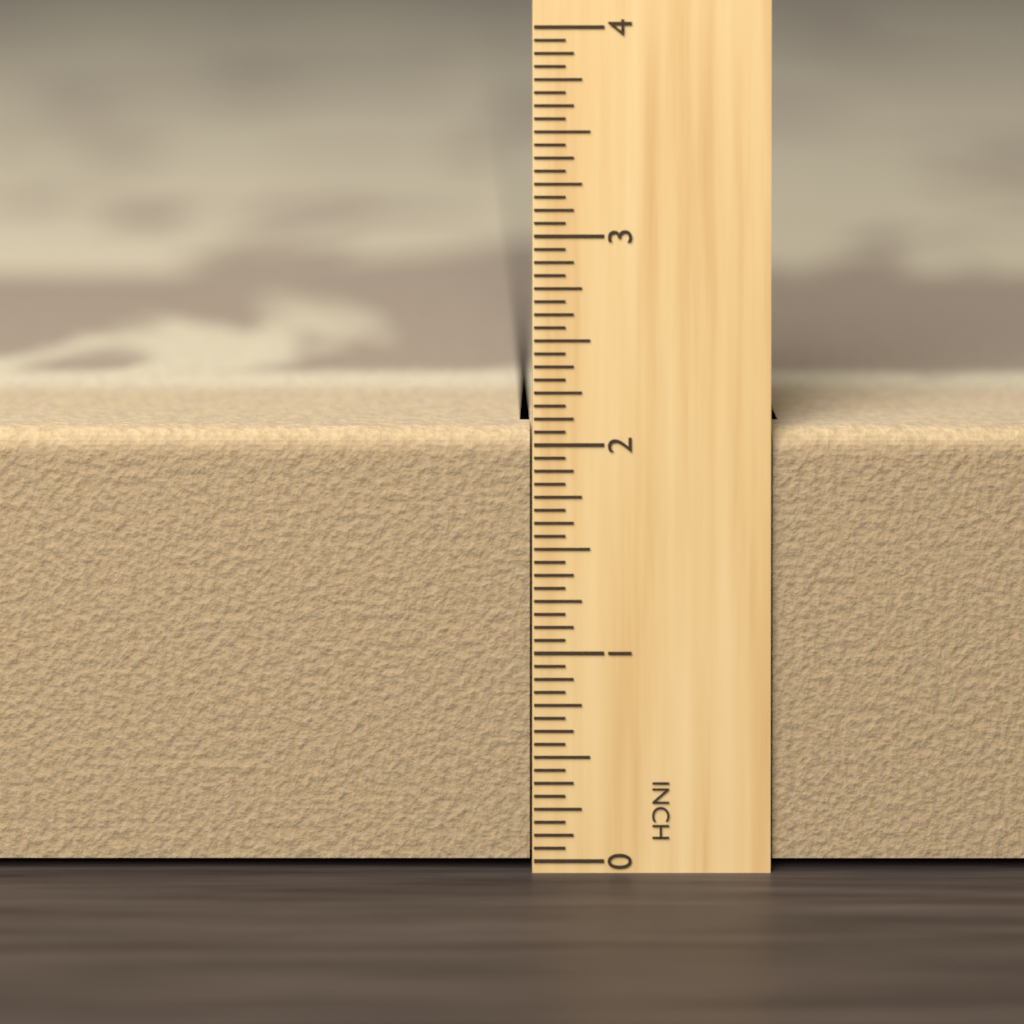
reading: 2.0625 in
